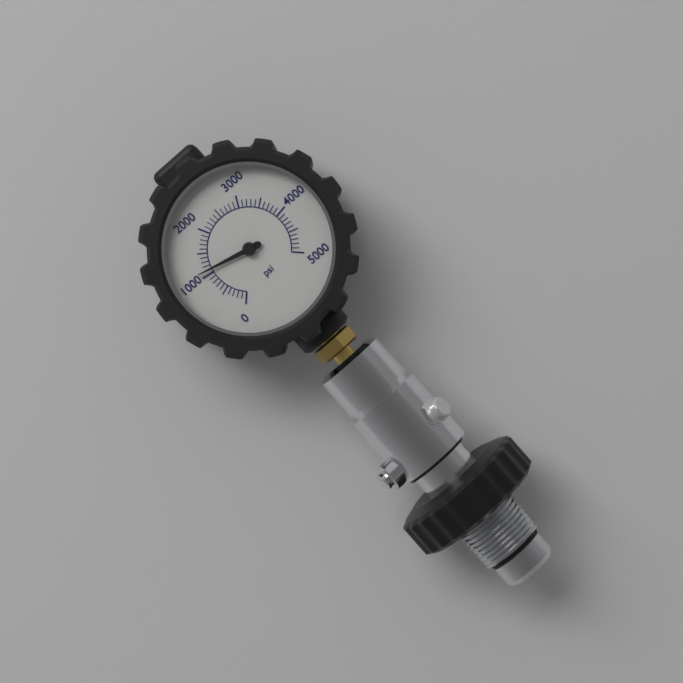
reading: 1100 psi
